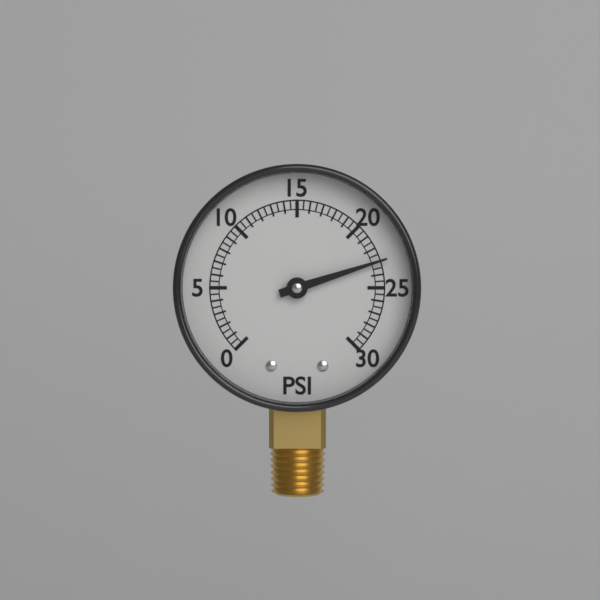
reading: 23.0 psi
